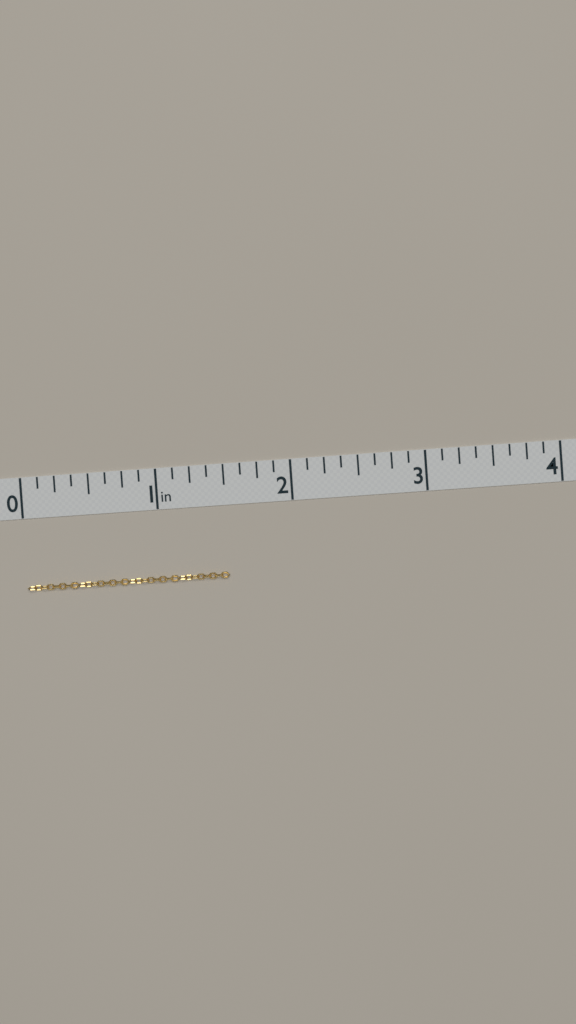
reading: 1.500 in
